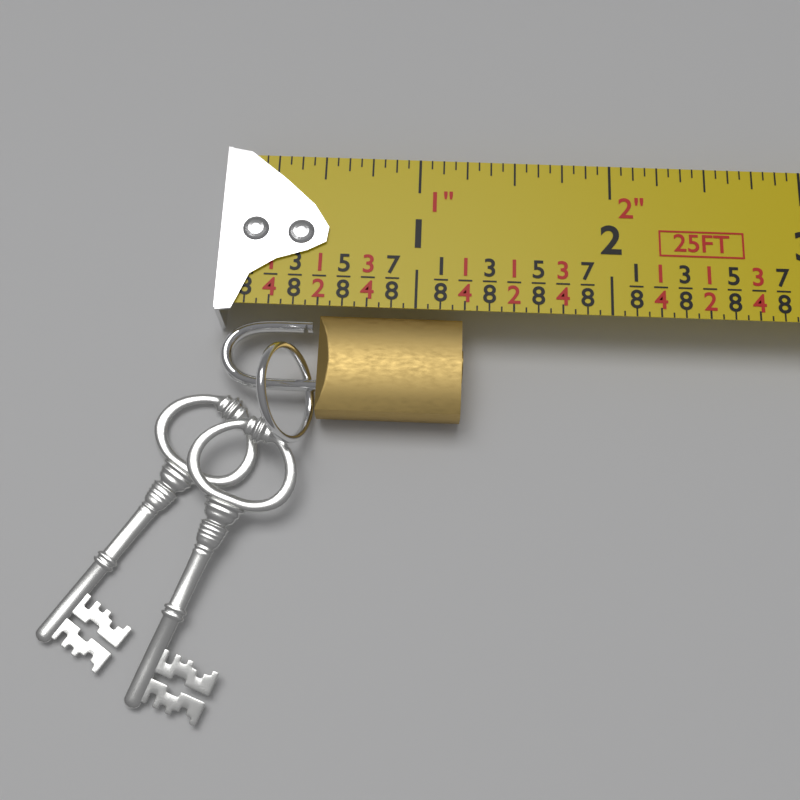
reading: 1.2500 in
